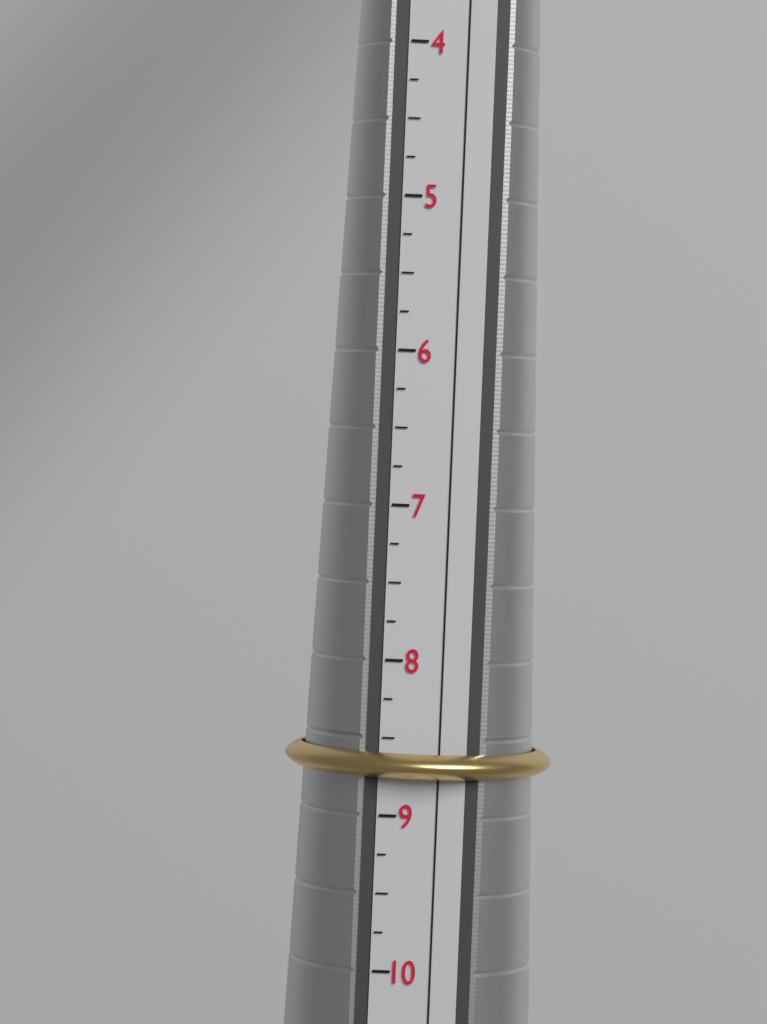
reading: 8.75 (no unit)
